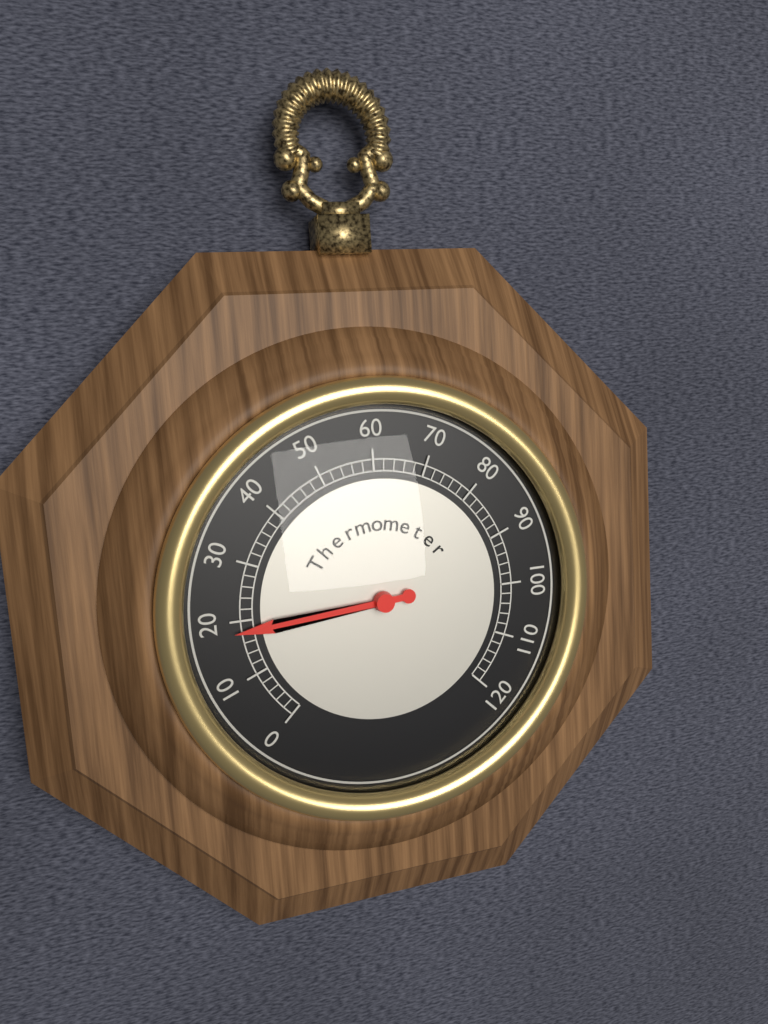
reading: 18 (no unit)
